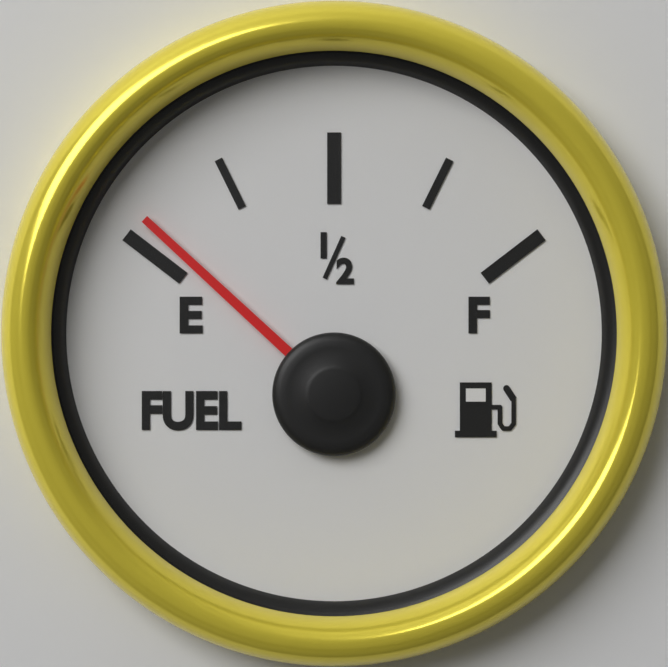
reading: 0.05 (no unit)
